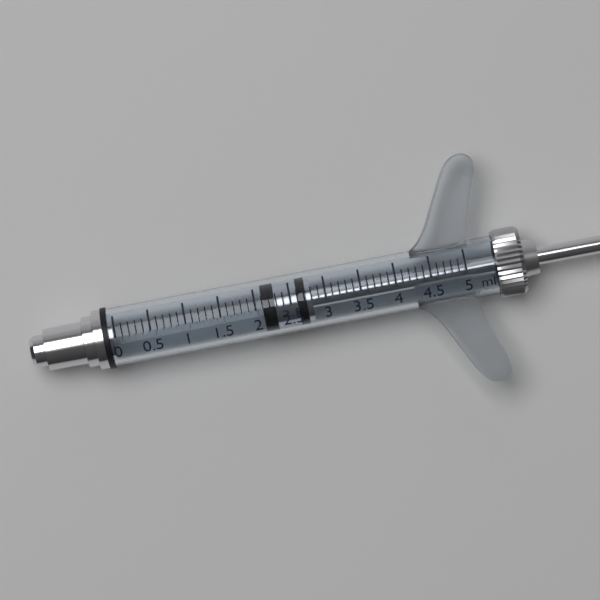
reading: 2.1 ml
